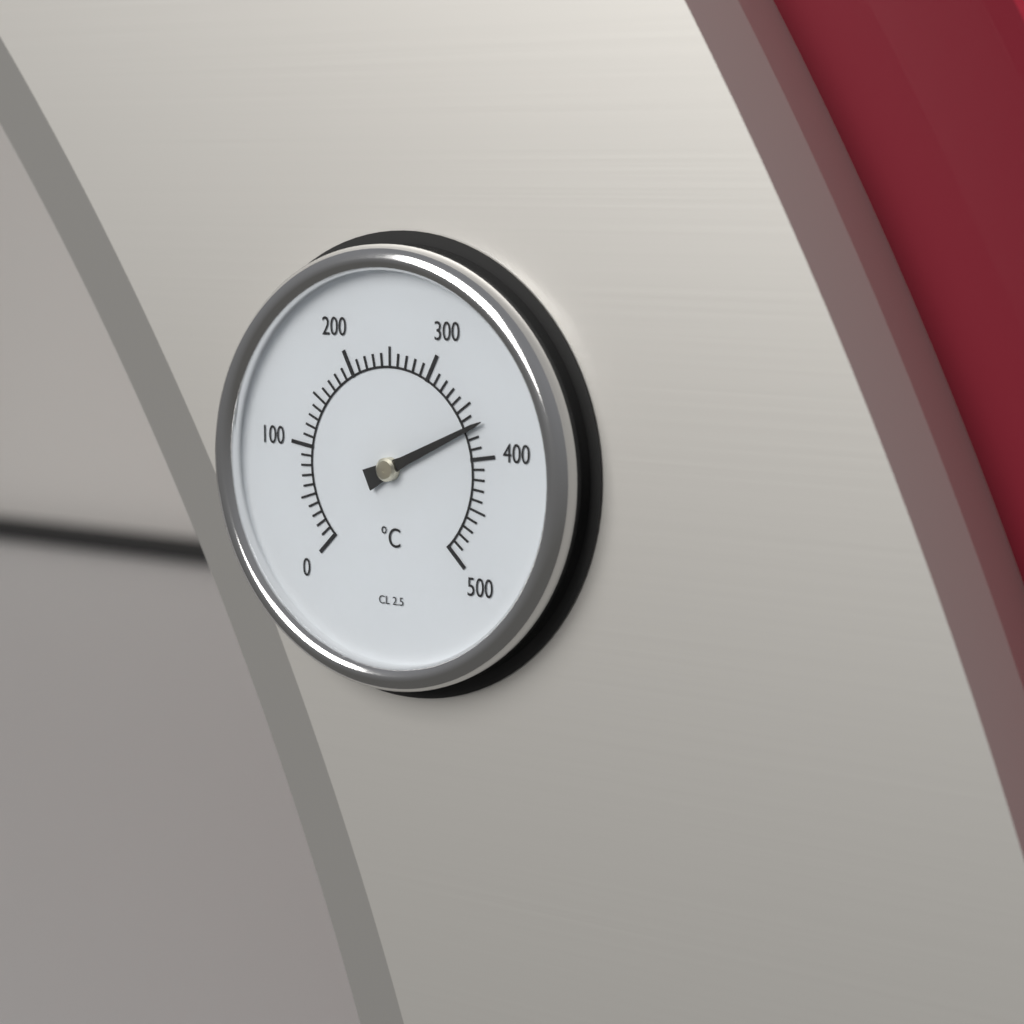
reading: 370 °C
